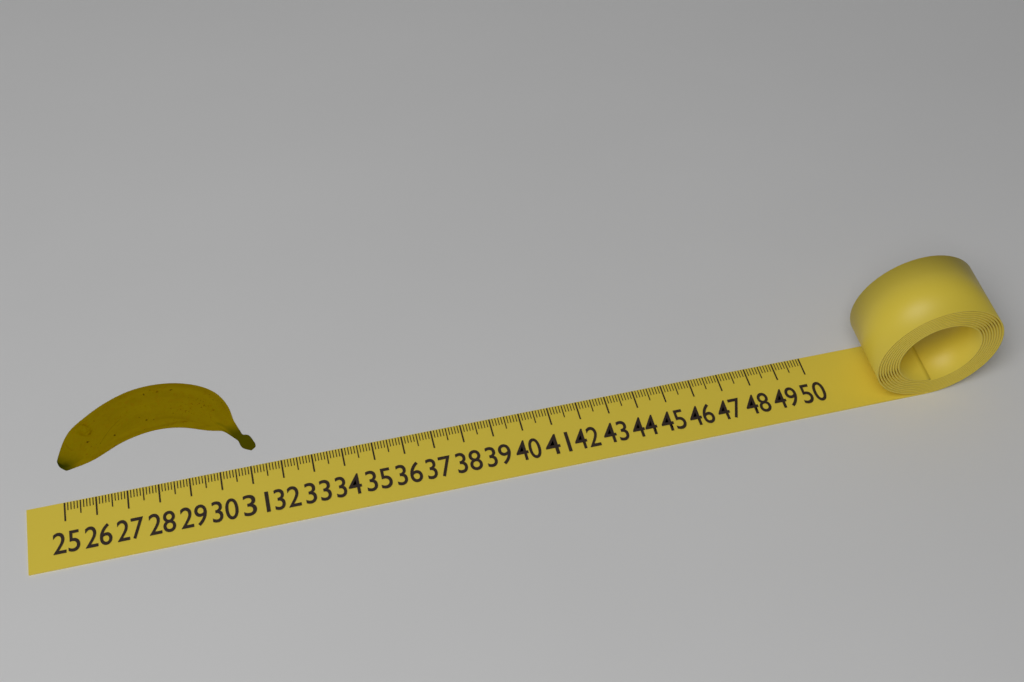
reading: 31.3 (no unit)
